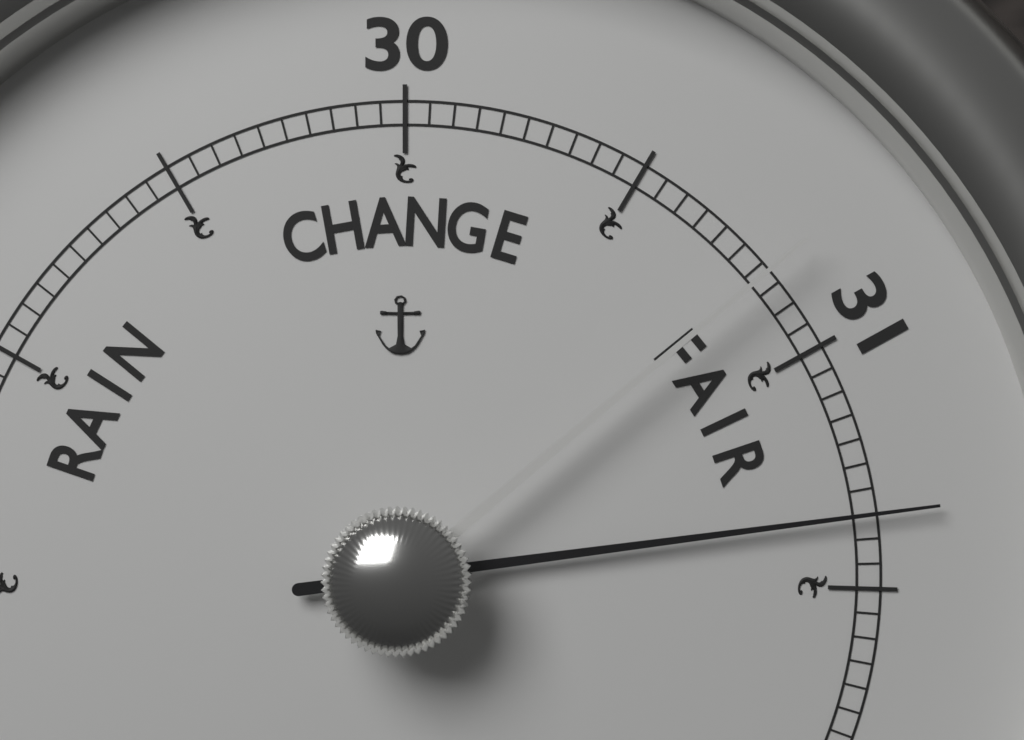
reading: 31.35 (no unit)
